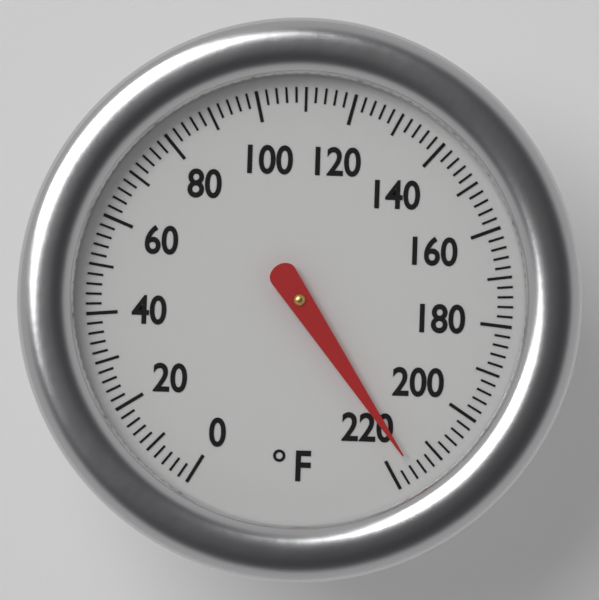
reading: 216 °F
